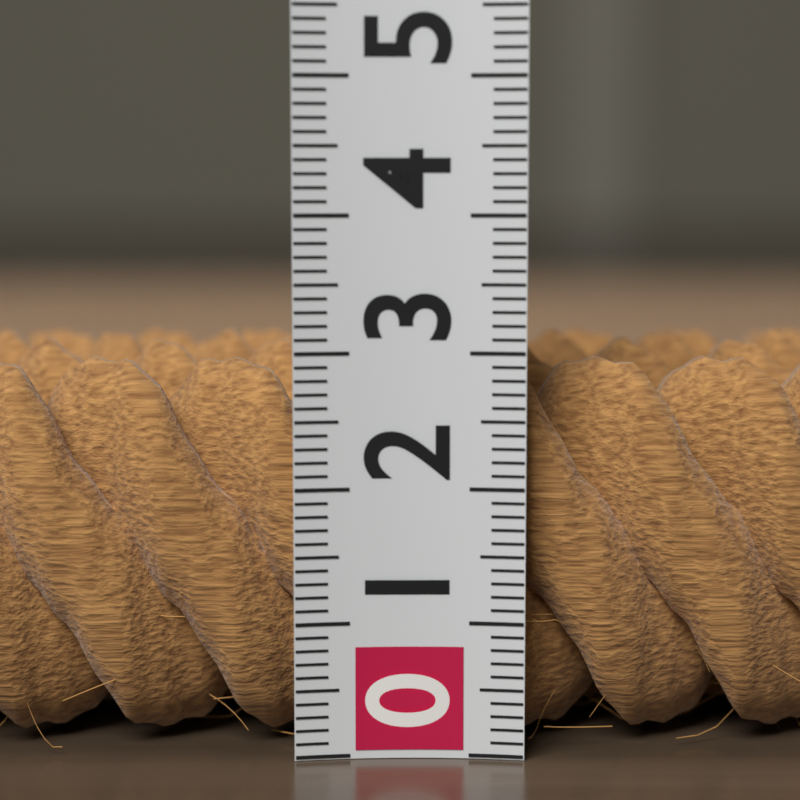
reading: 3.0 (no unit)
